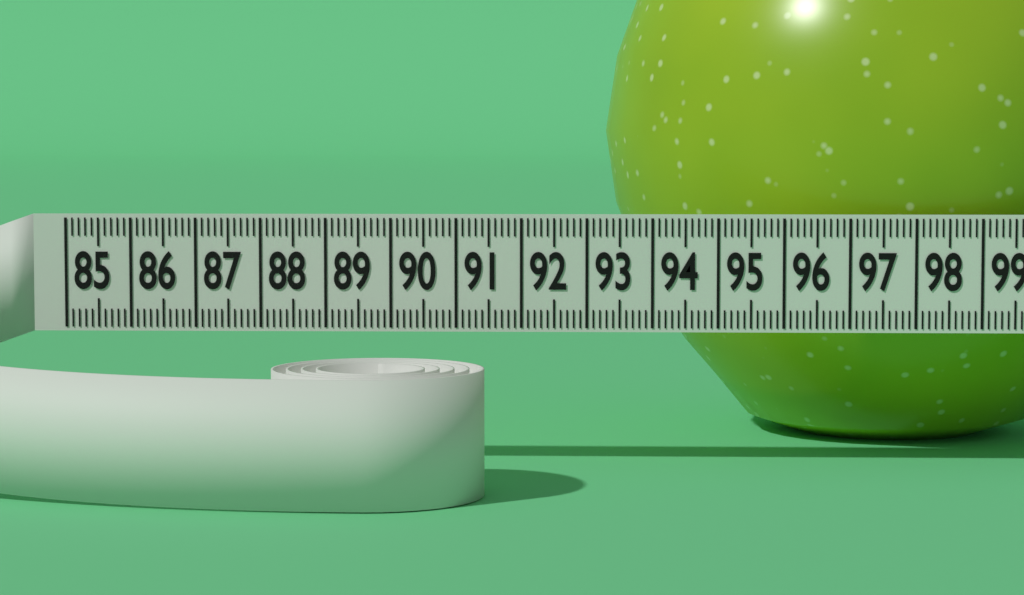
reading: 93.3 (no unit)
